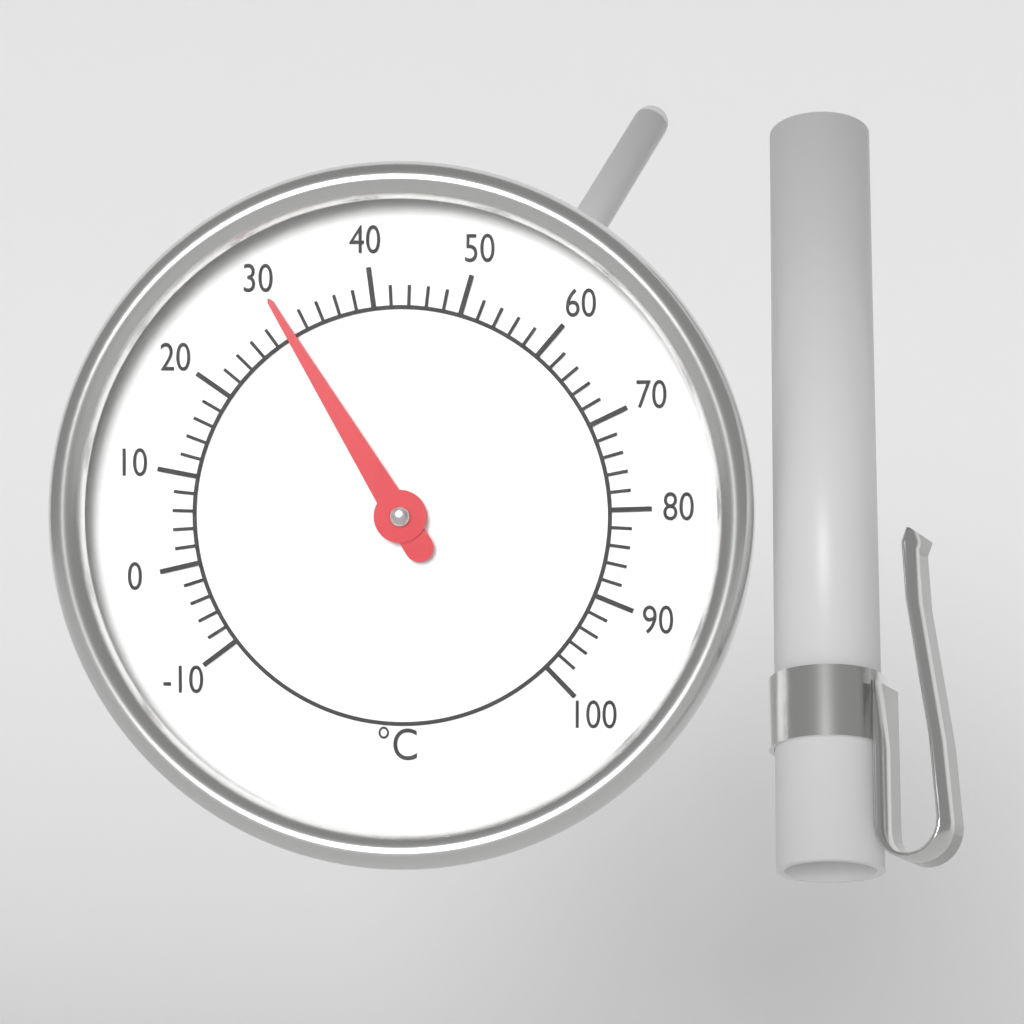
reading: 30 °C
